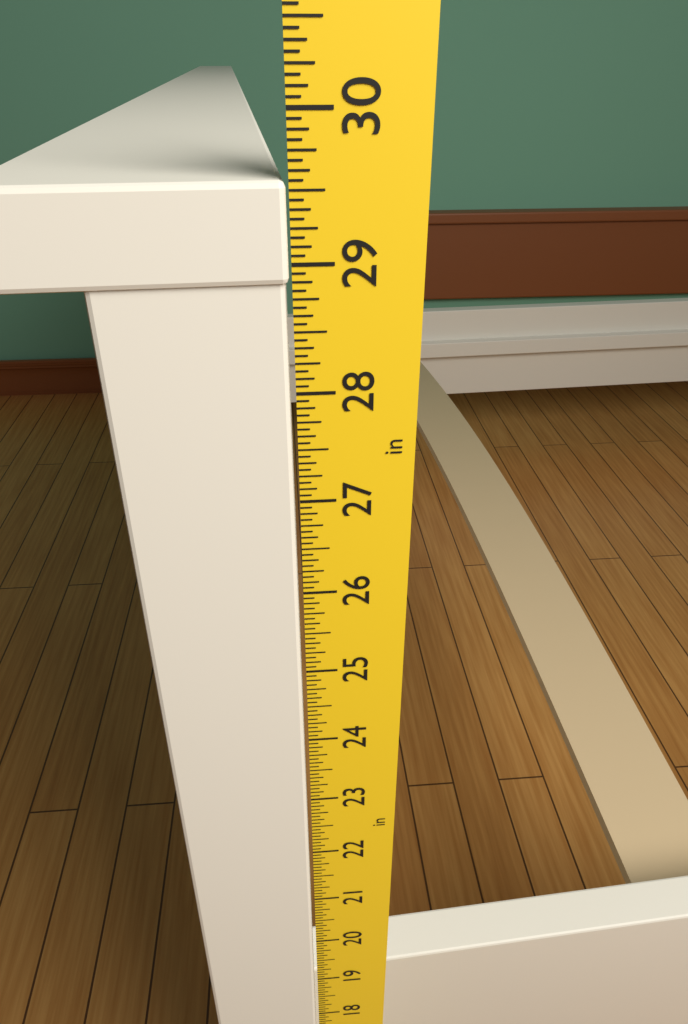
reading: 29.5625 in
